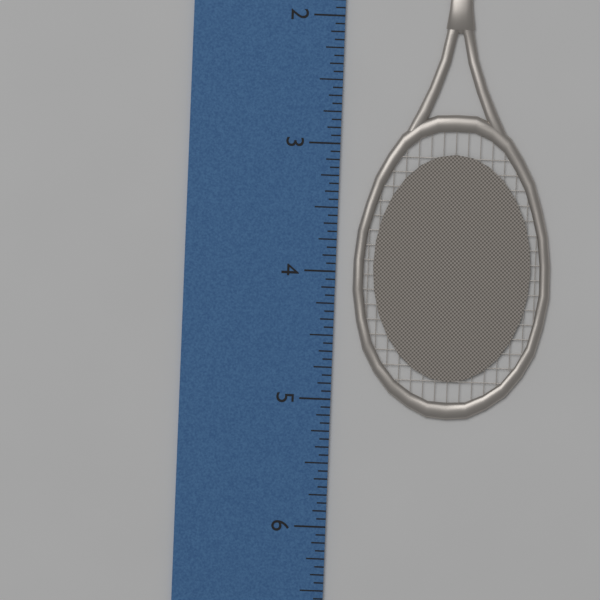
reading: 5.1250 inch
